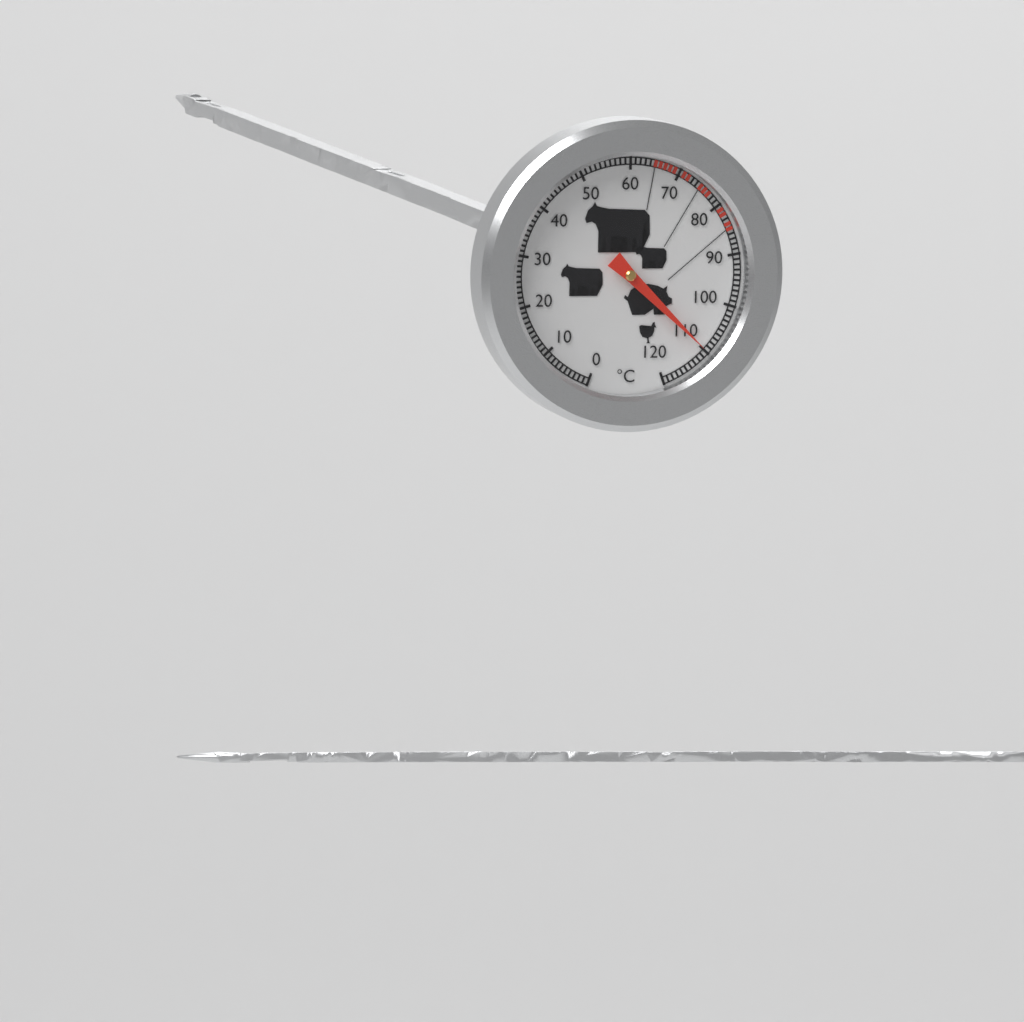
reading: 110 °C
